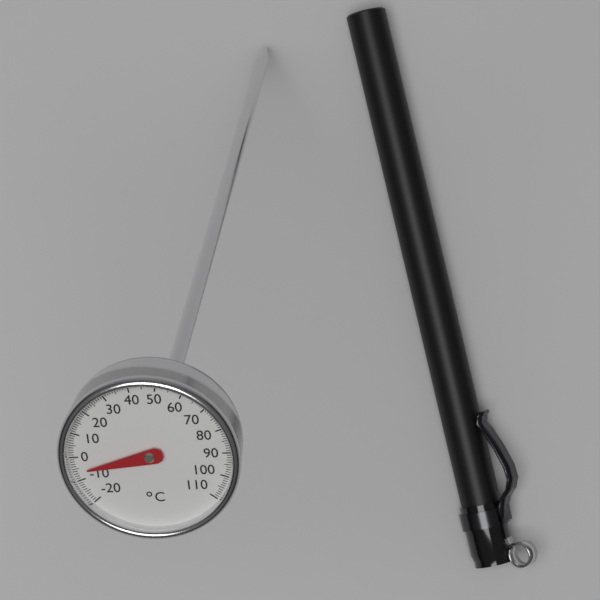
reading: -6 °C
